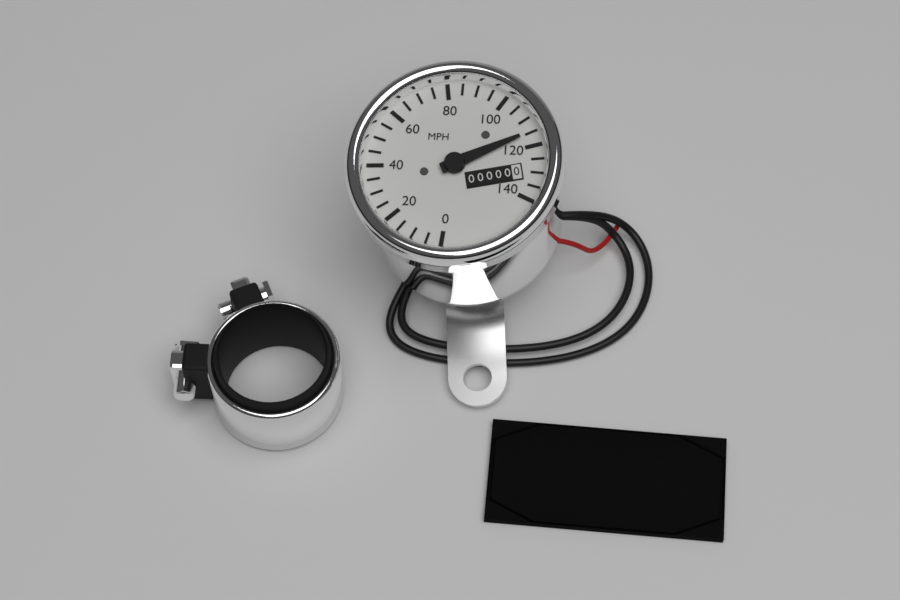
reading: 115 MPH
